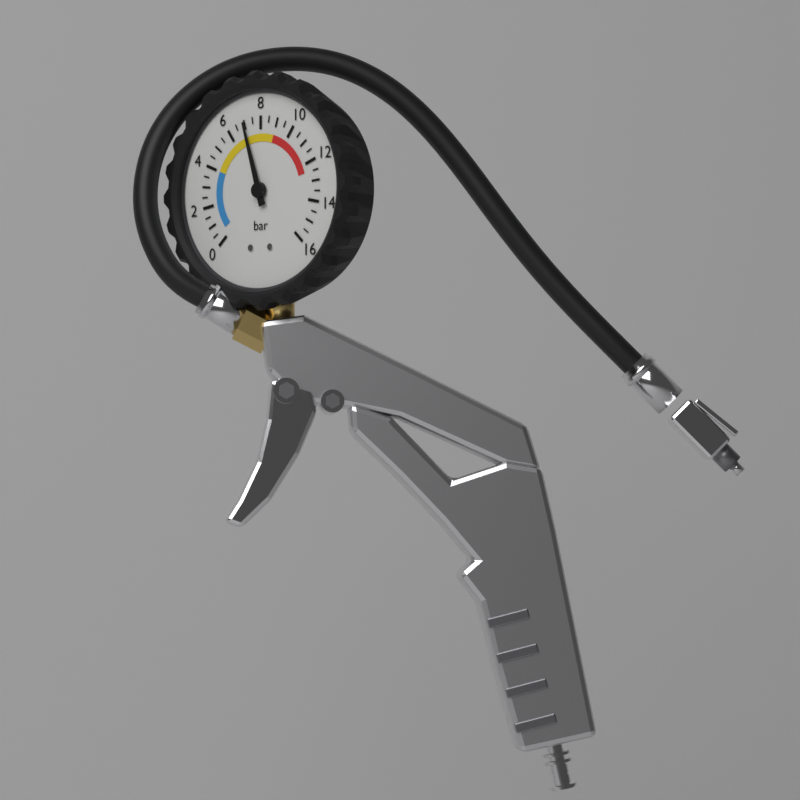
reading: 7.0 bar
